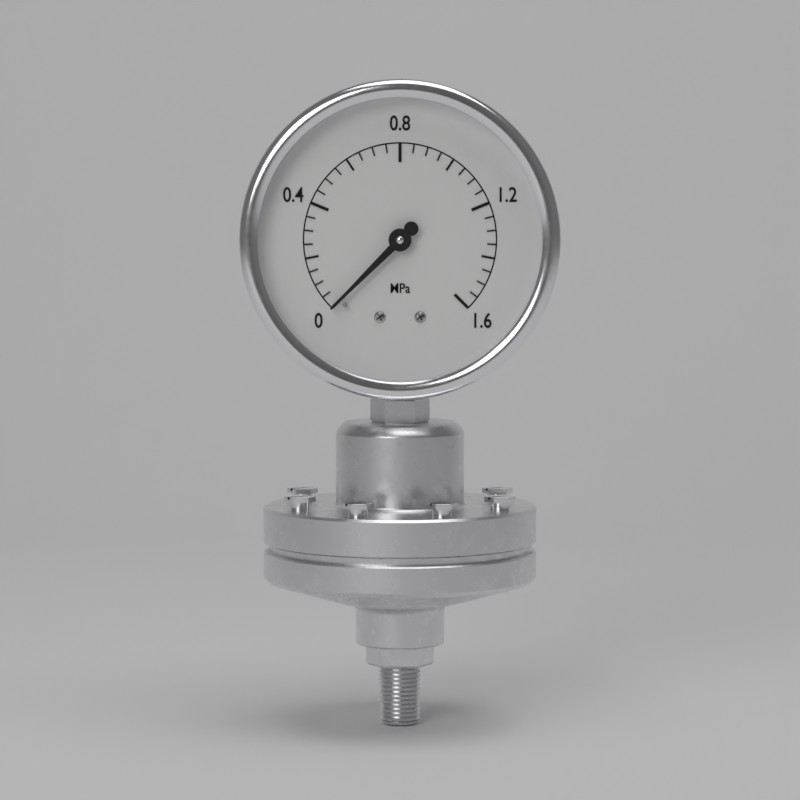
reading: 0.00 MPa
